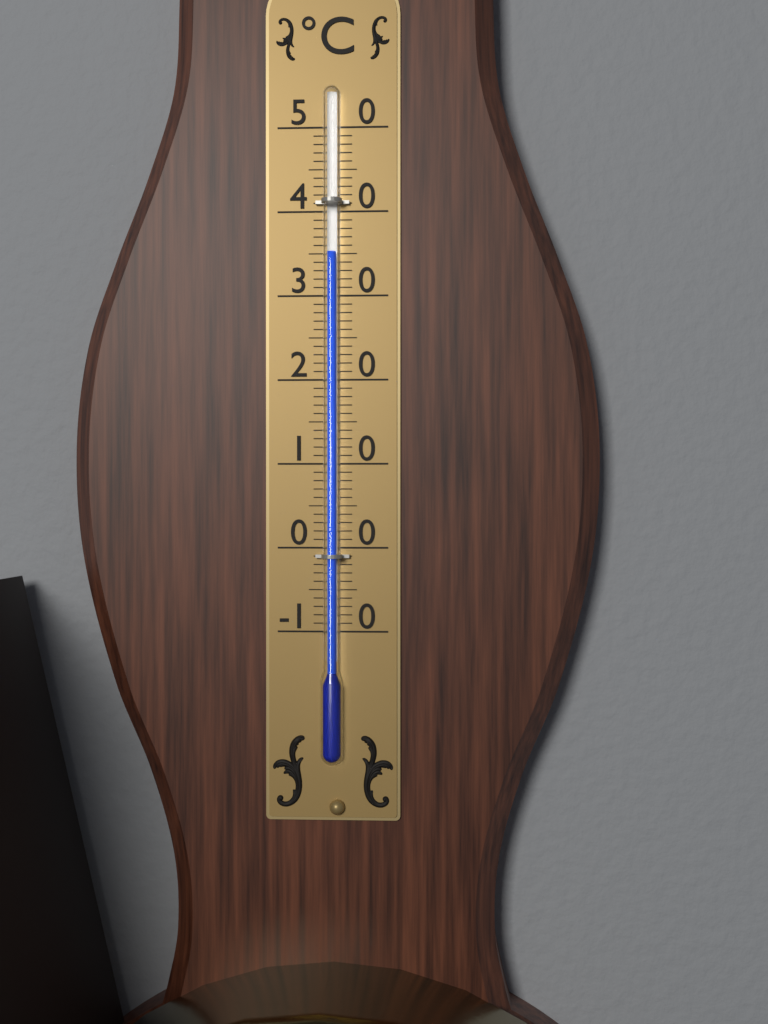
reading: 35 °C
